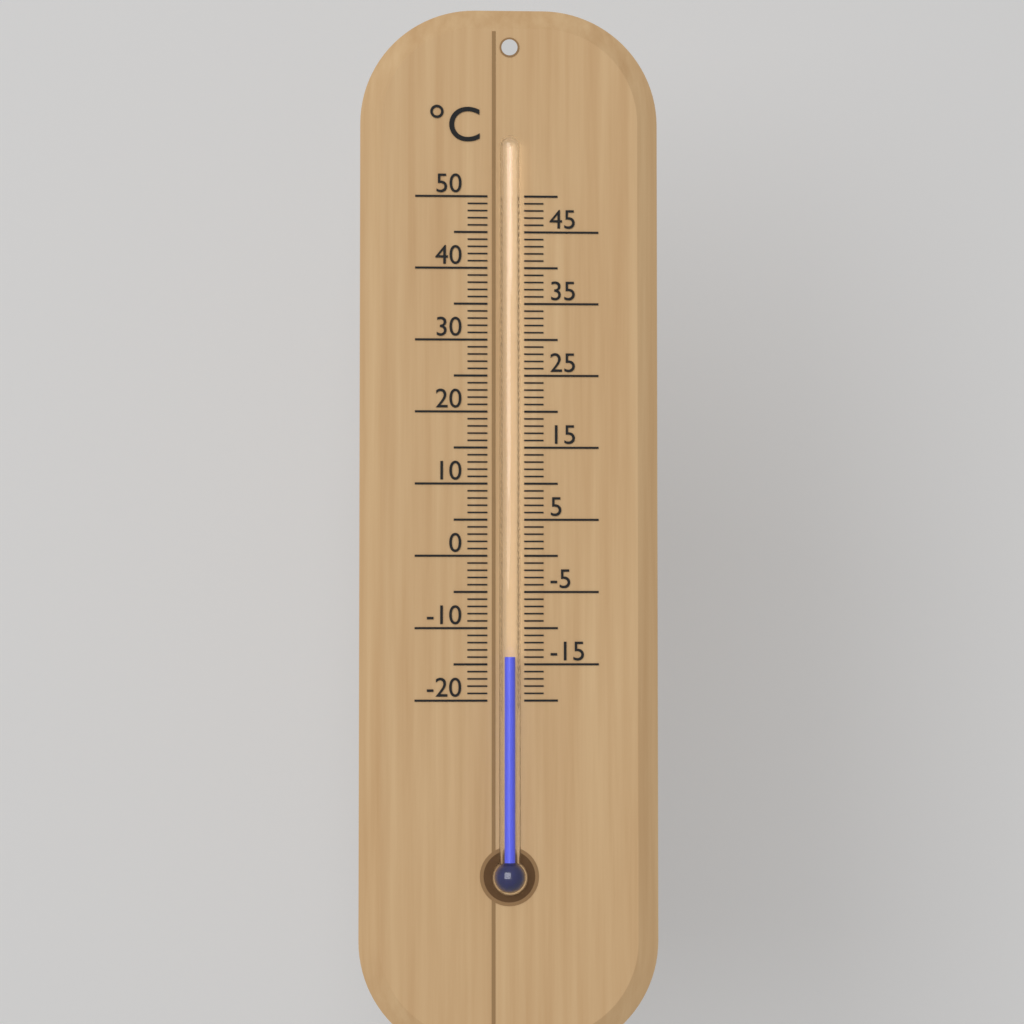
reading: -14 °C
